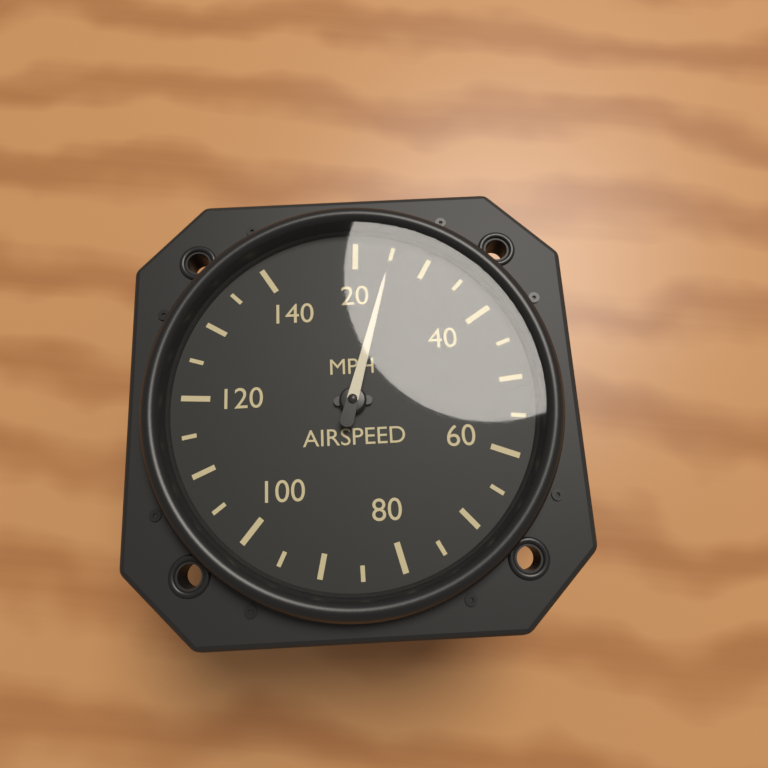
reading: 25 MPH
